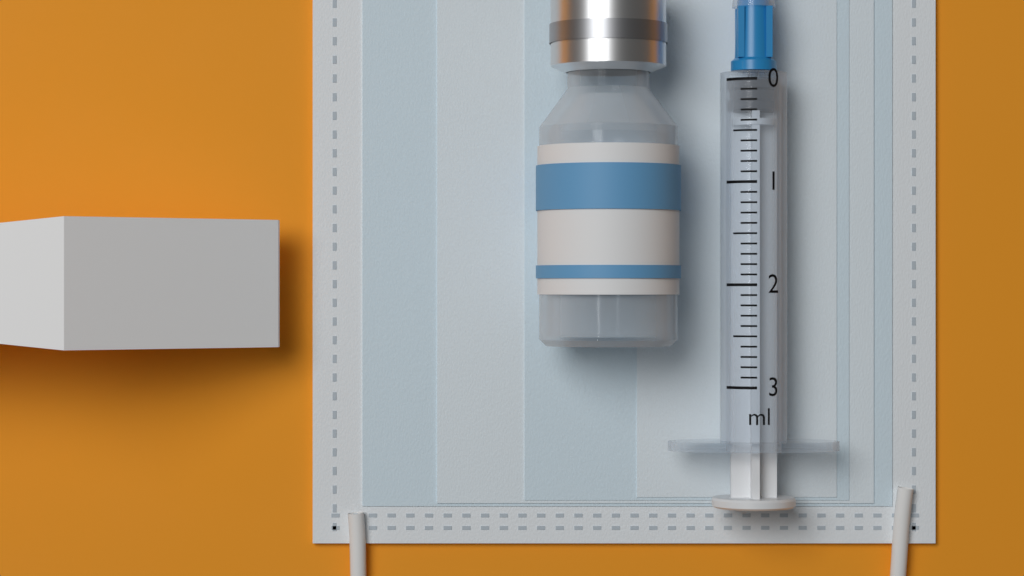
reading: 0.0 ml
